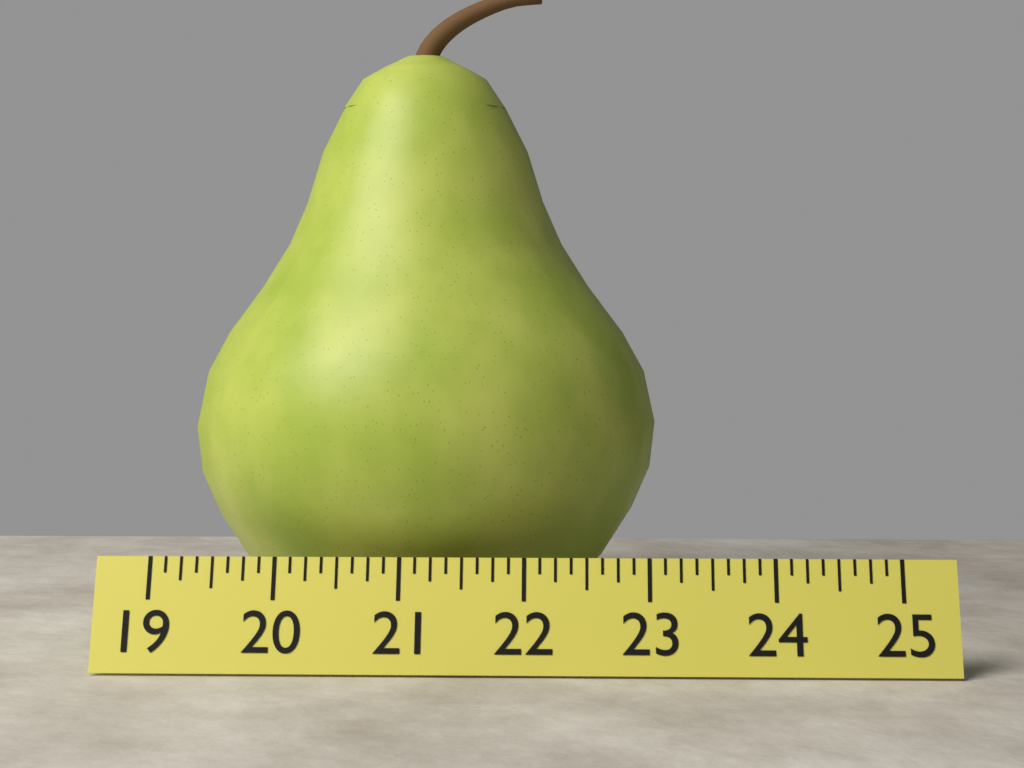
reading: 23.125 (no unit)
